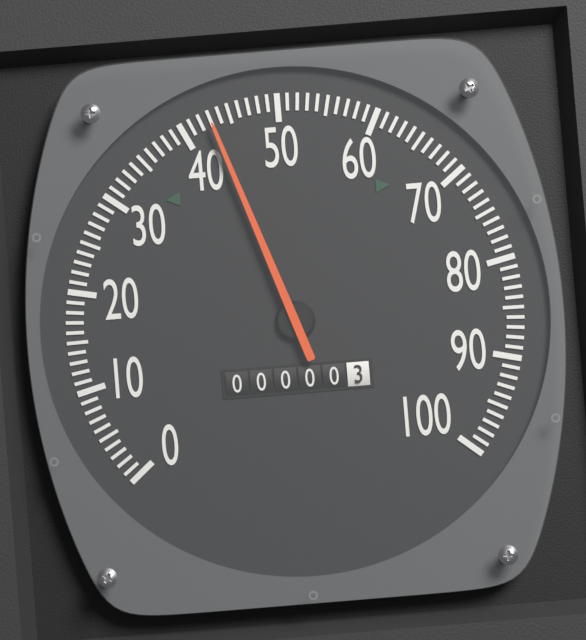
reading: 43 (no unit)
